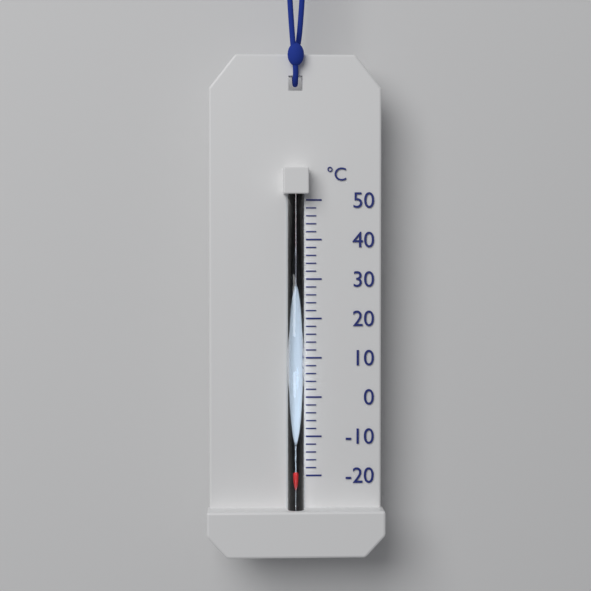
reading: -18 °C
